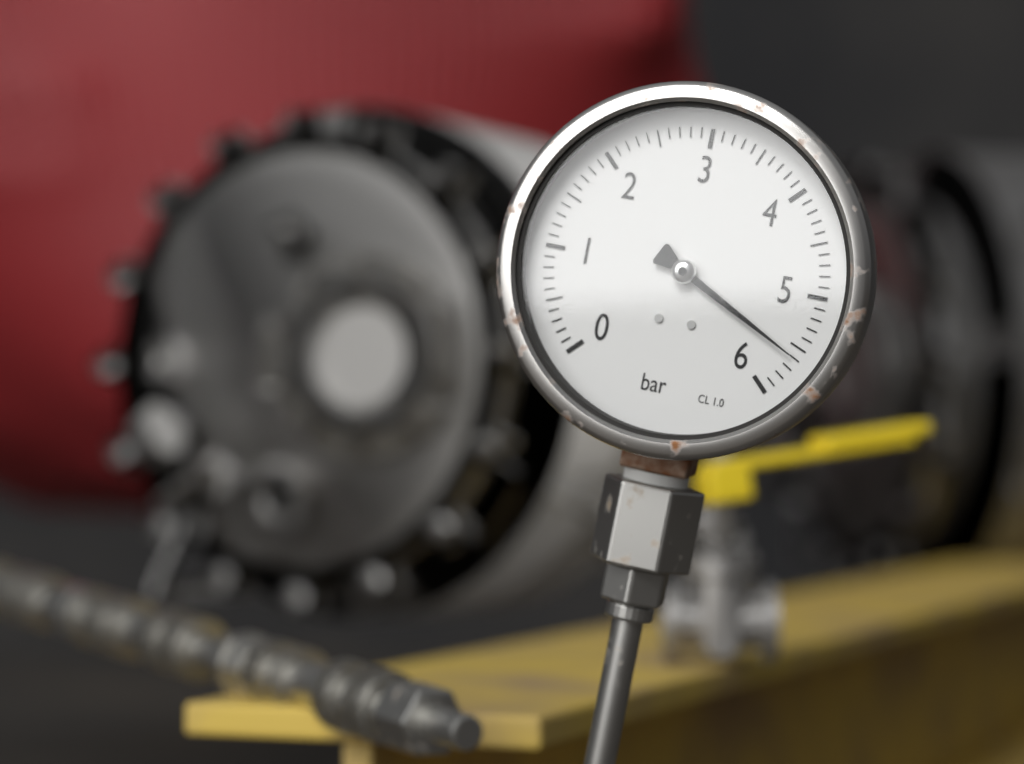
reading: 5.6 bar
